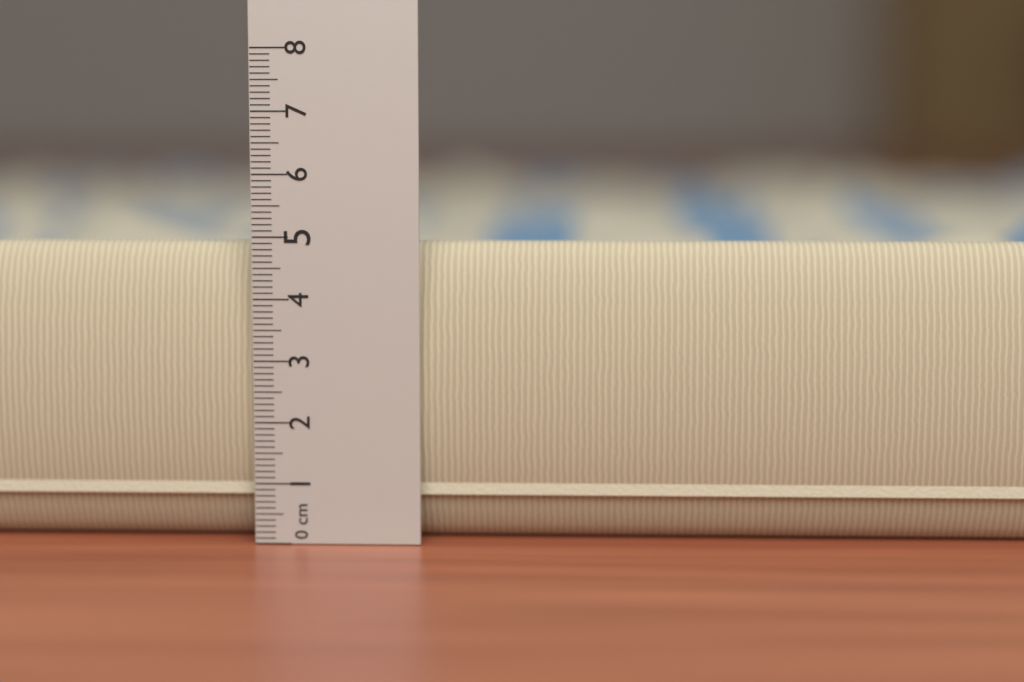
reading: 4.9 cm
